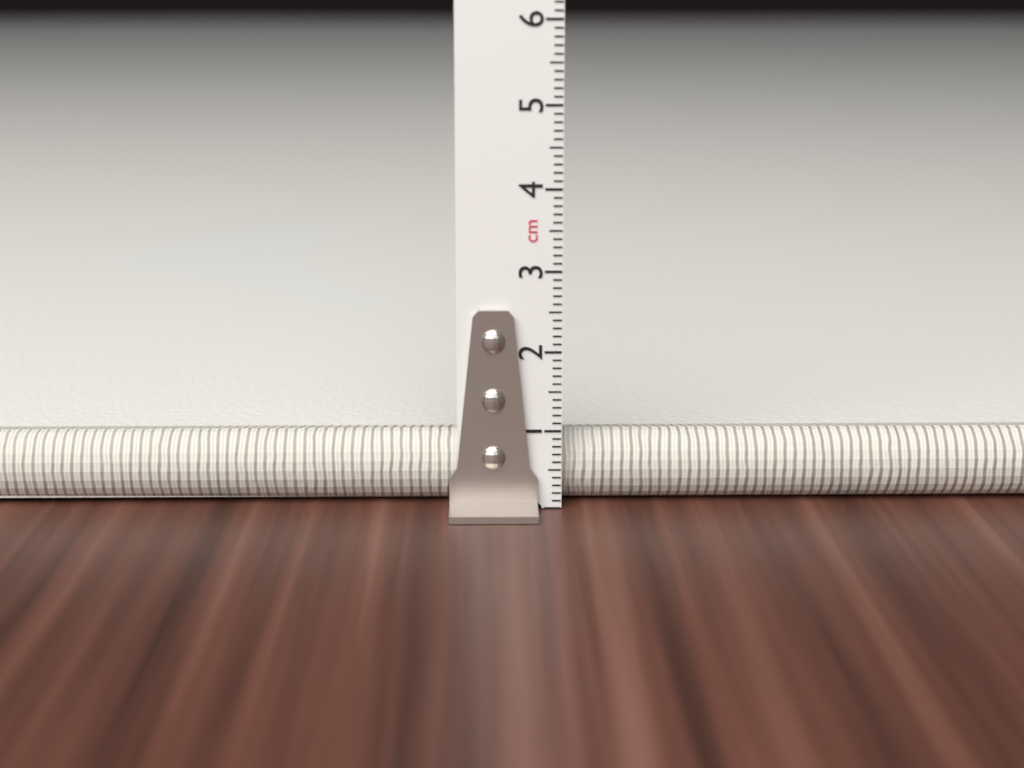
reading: 0.9 cm
